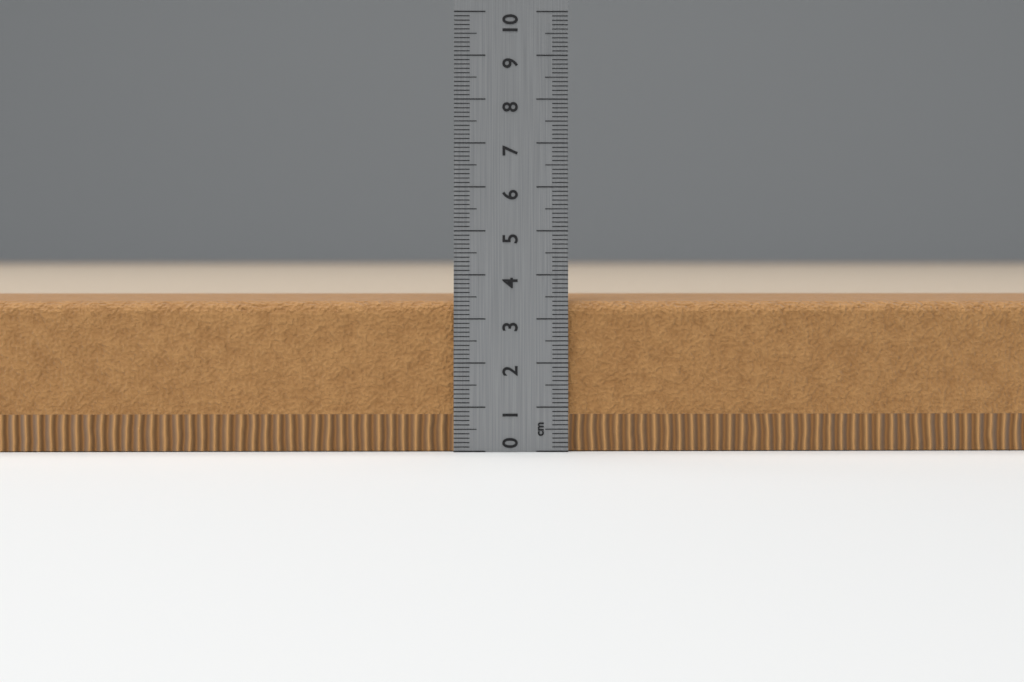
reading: 3.4 cm
